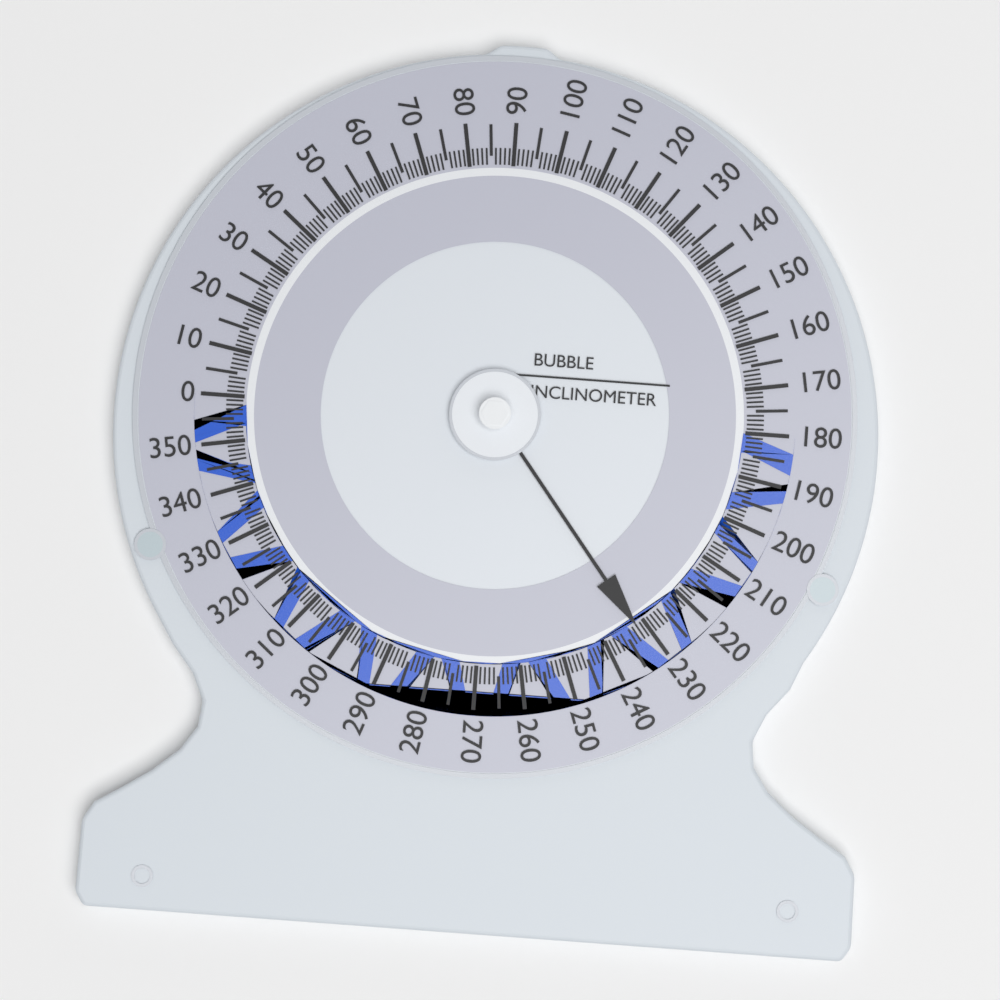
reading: 232 (no unit)
